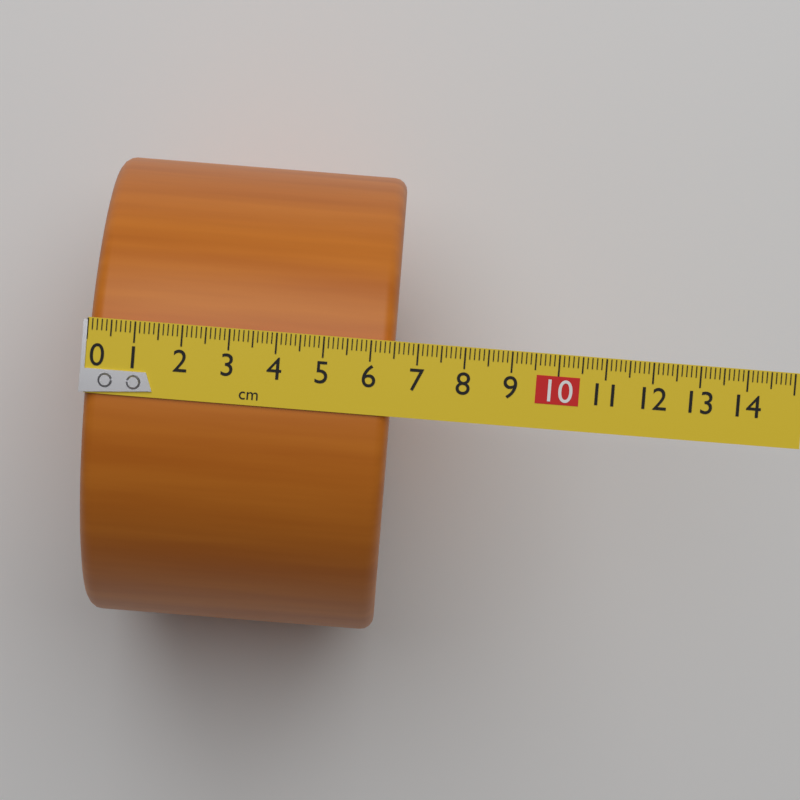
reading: 6.5 cm
